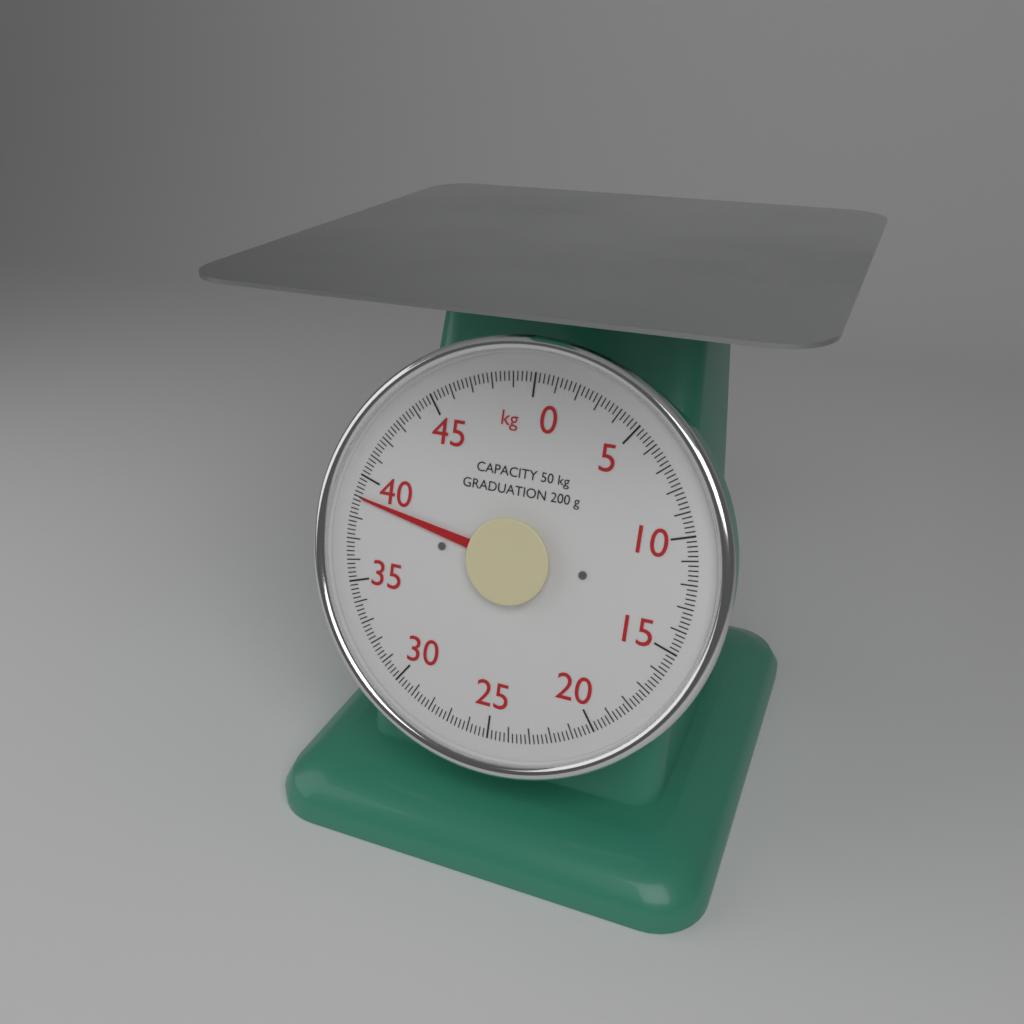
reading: 39.0 kg
